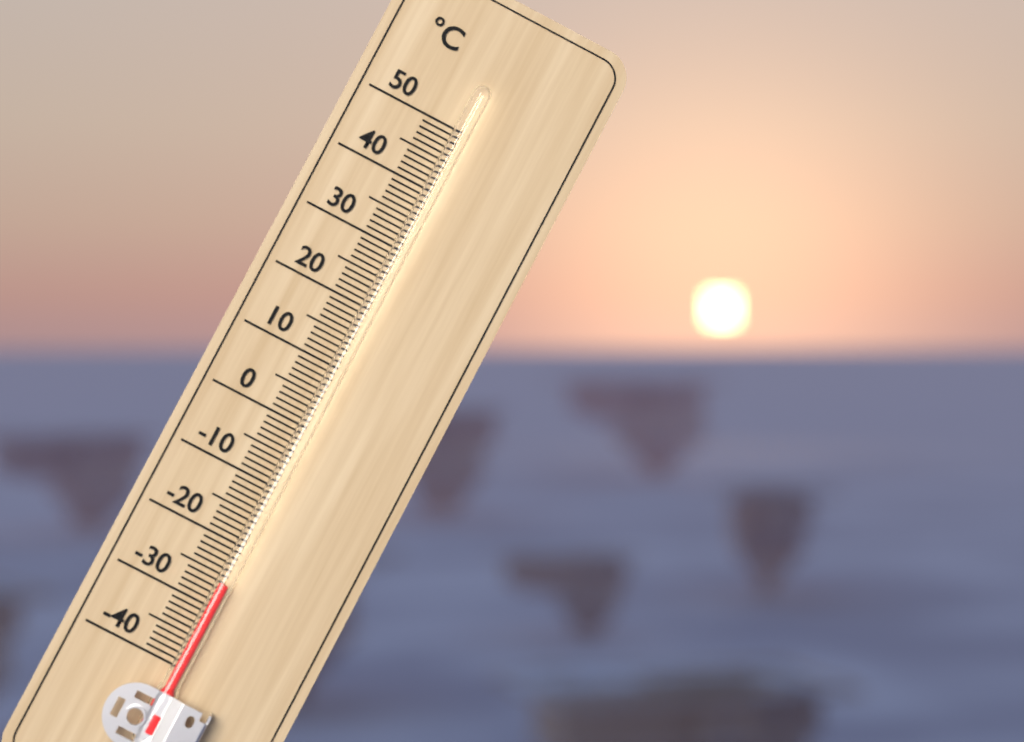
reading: -26 °C
